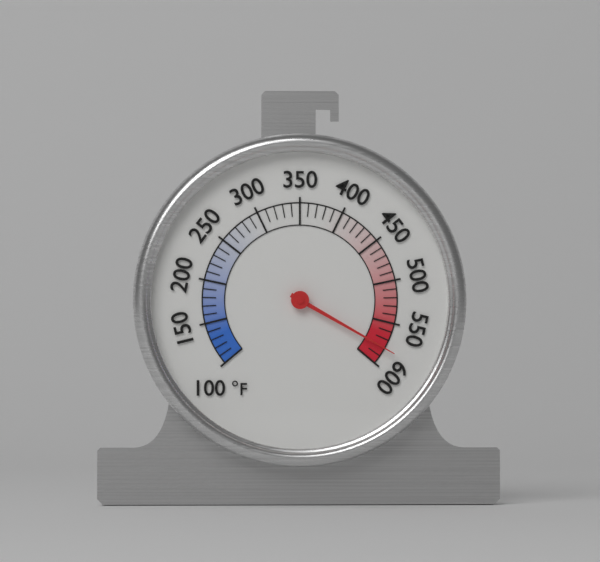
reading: 580 °F
